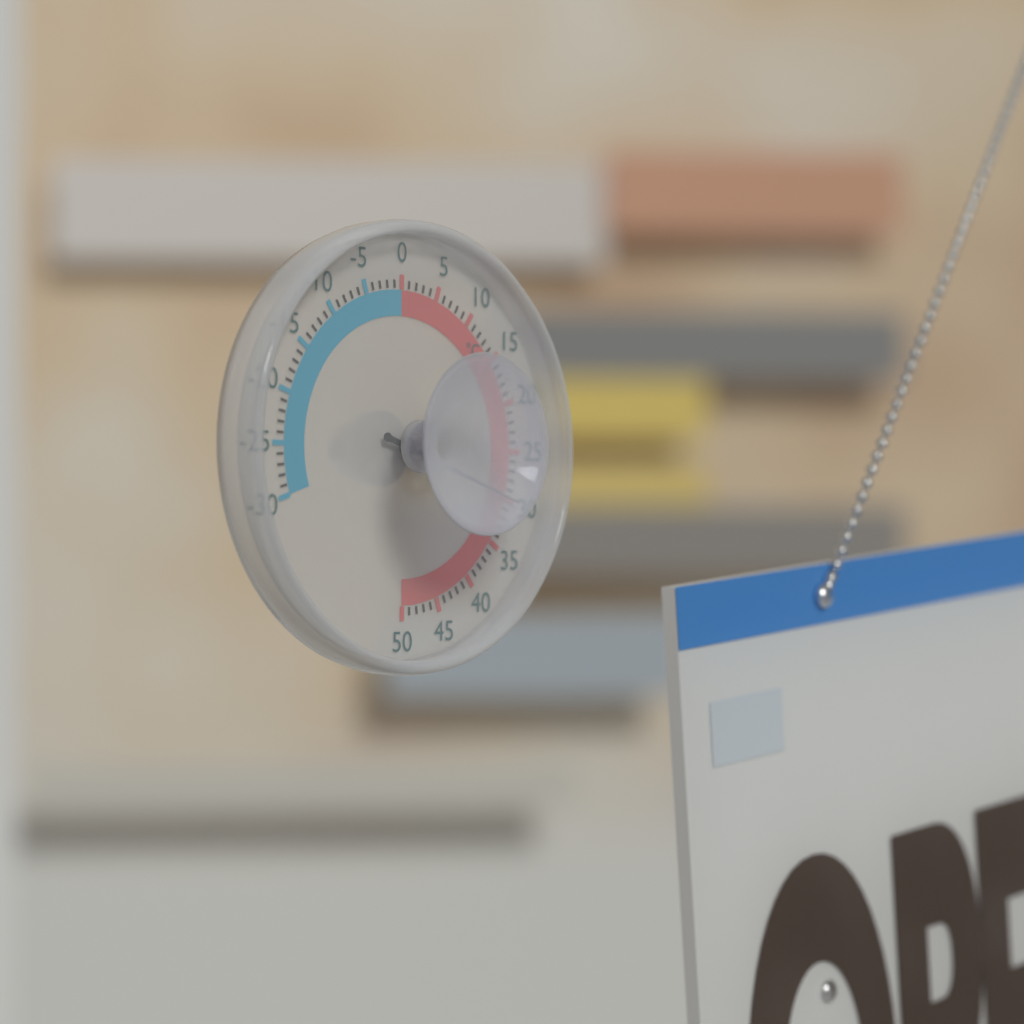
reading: 30 °C
